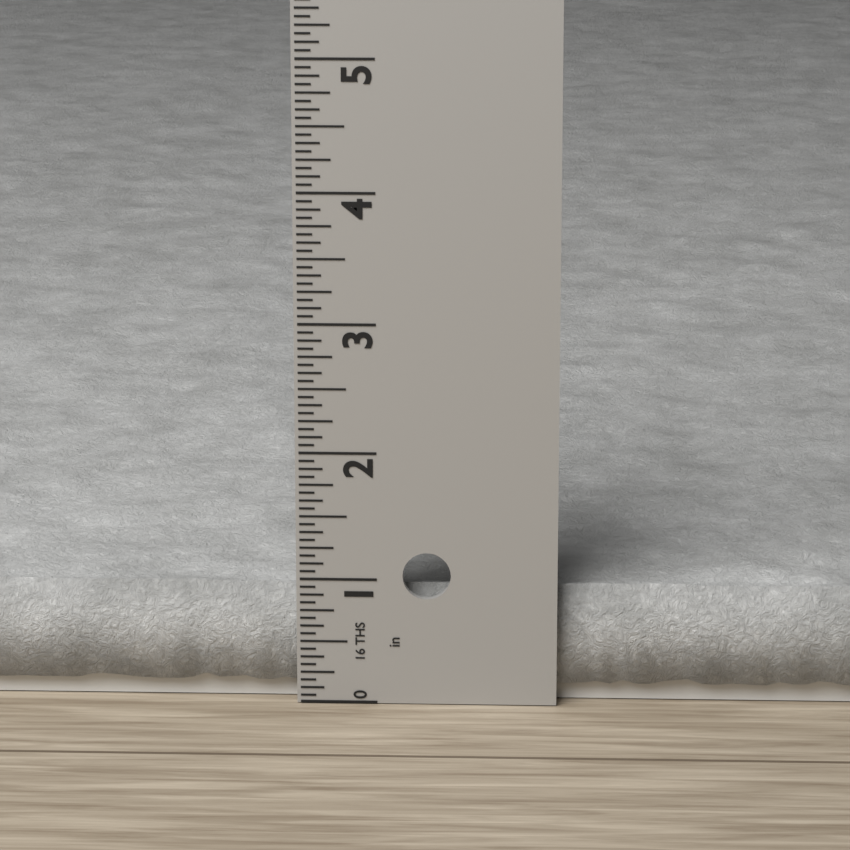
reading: 0.9375 in
